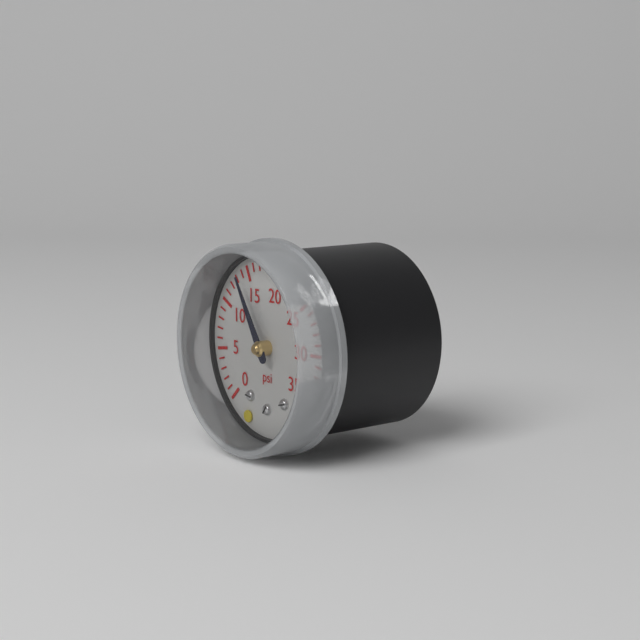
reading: 14 psi
